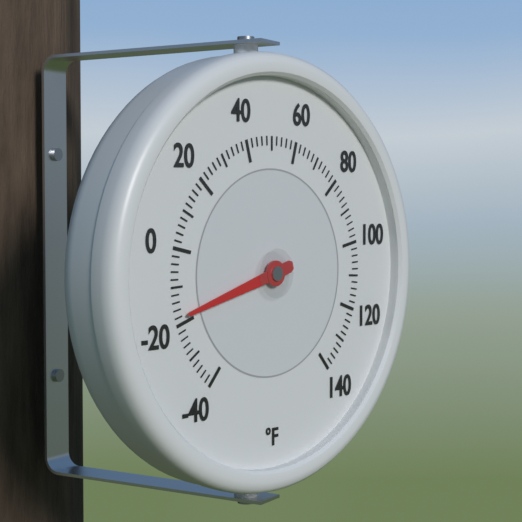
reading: -18 °F
